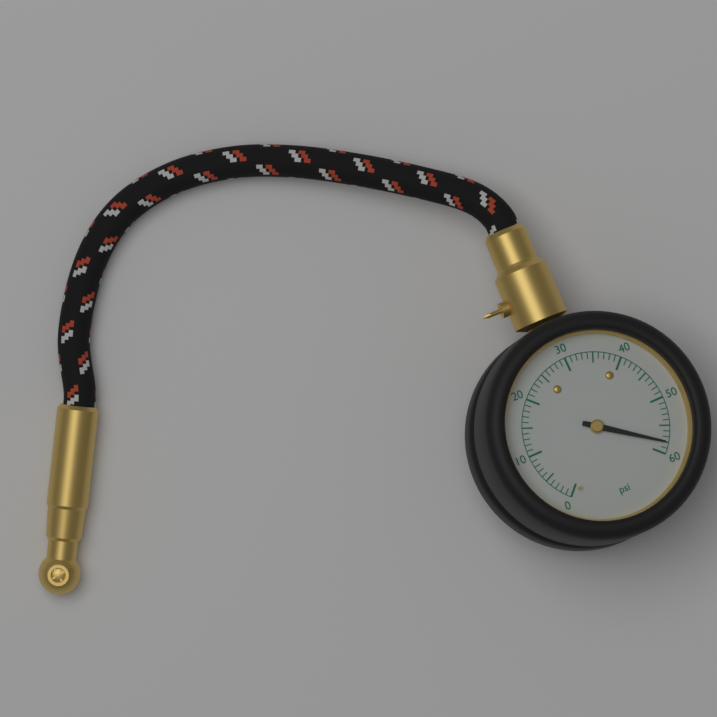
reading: 58 psi
